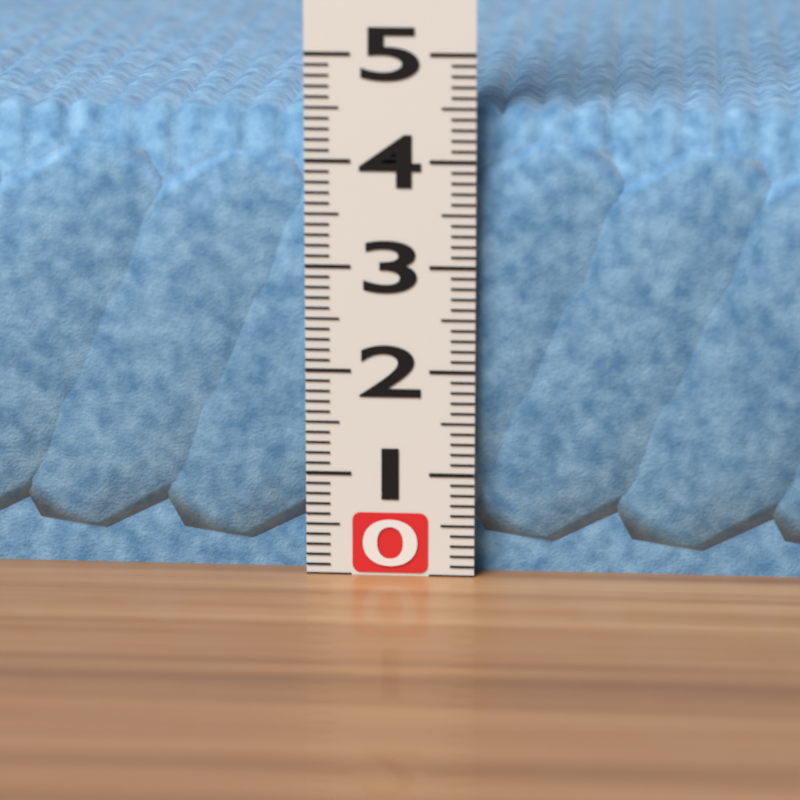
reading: 4.5 (no unit)
